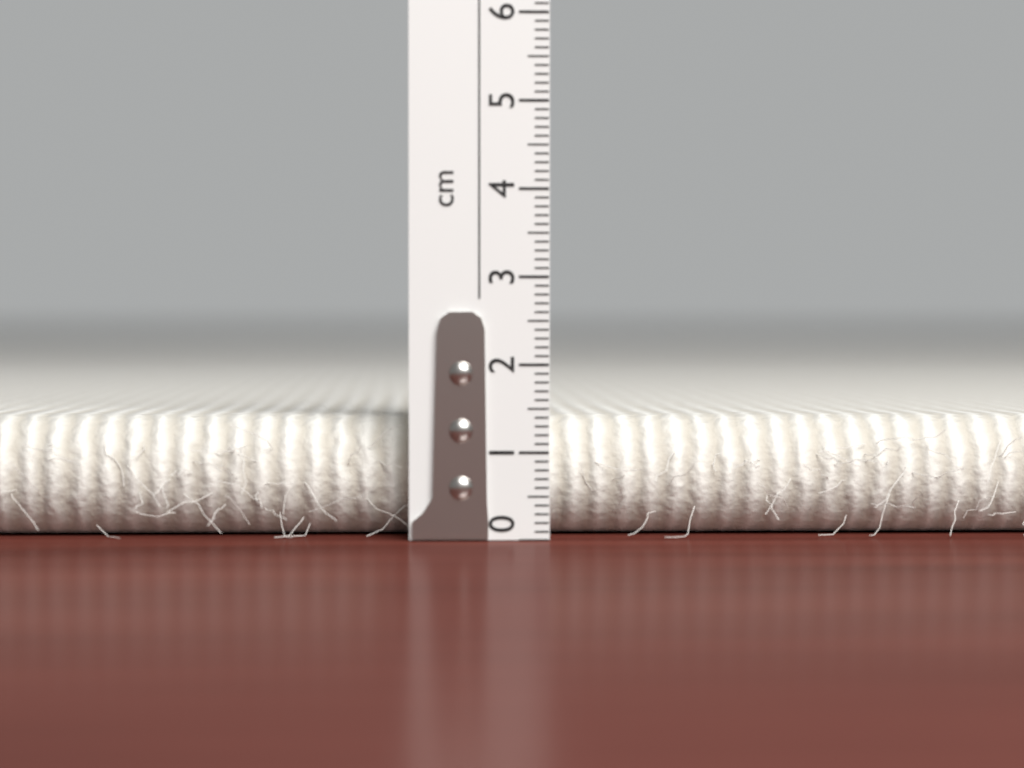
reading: 1.4 cm
